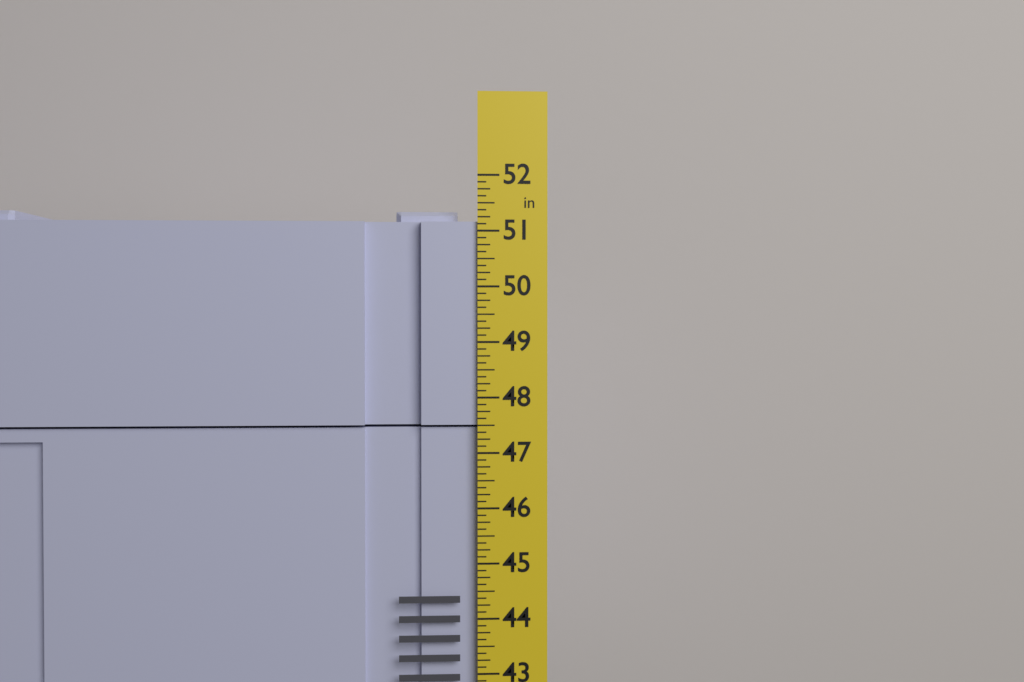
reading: 51.375 in
